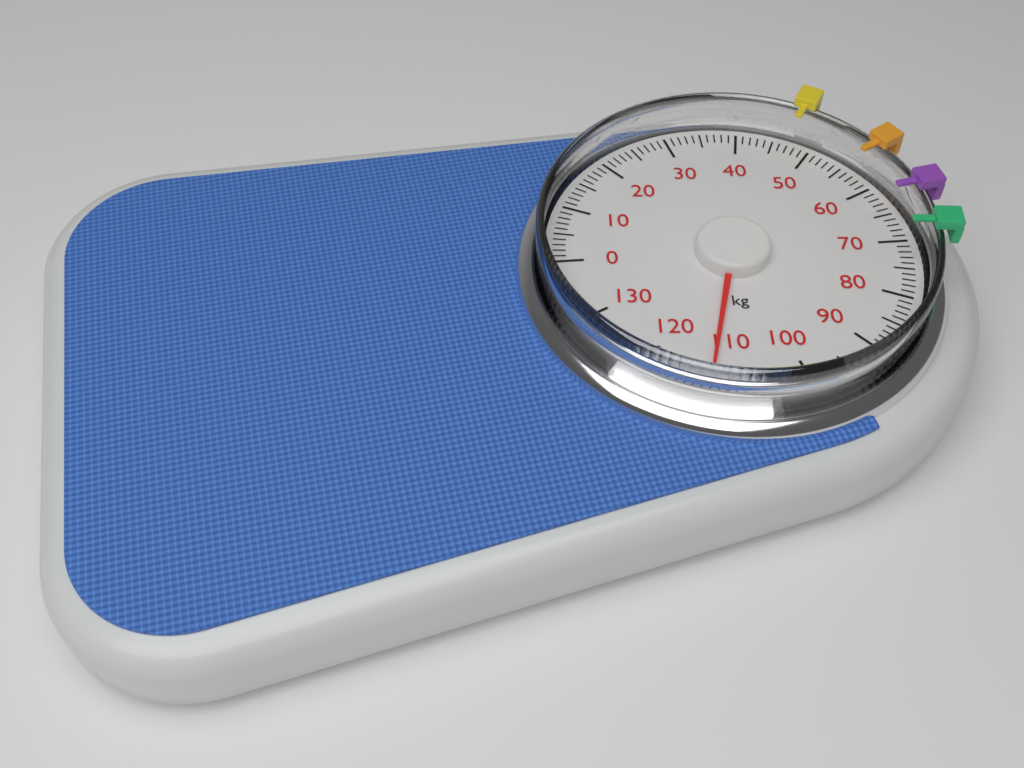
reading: 112 kg
